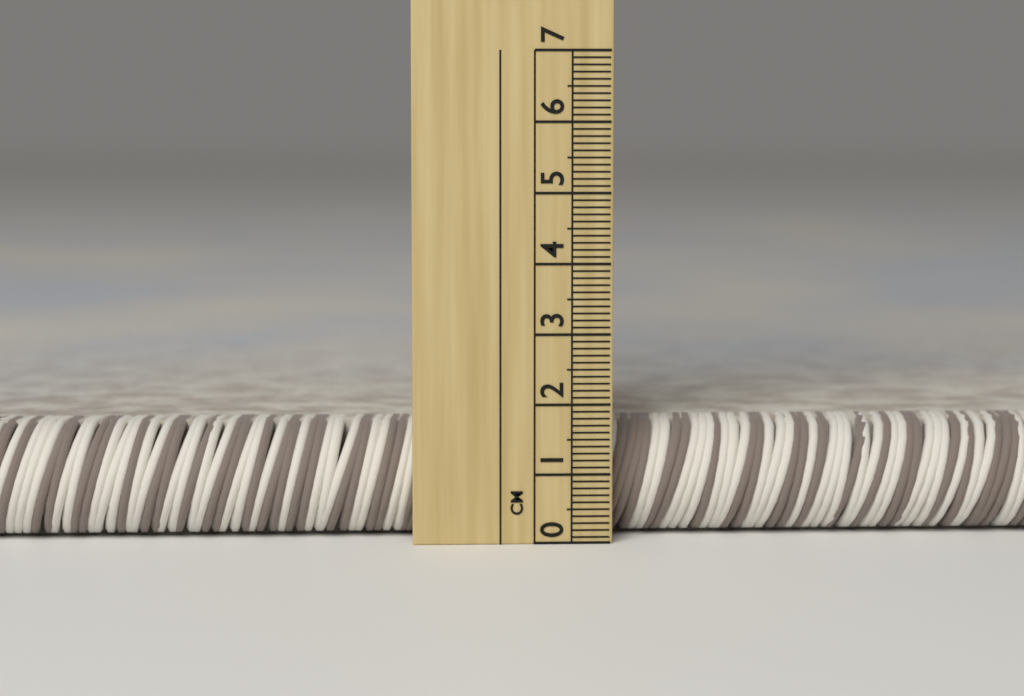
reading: 1.7 cm
